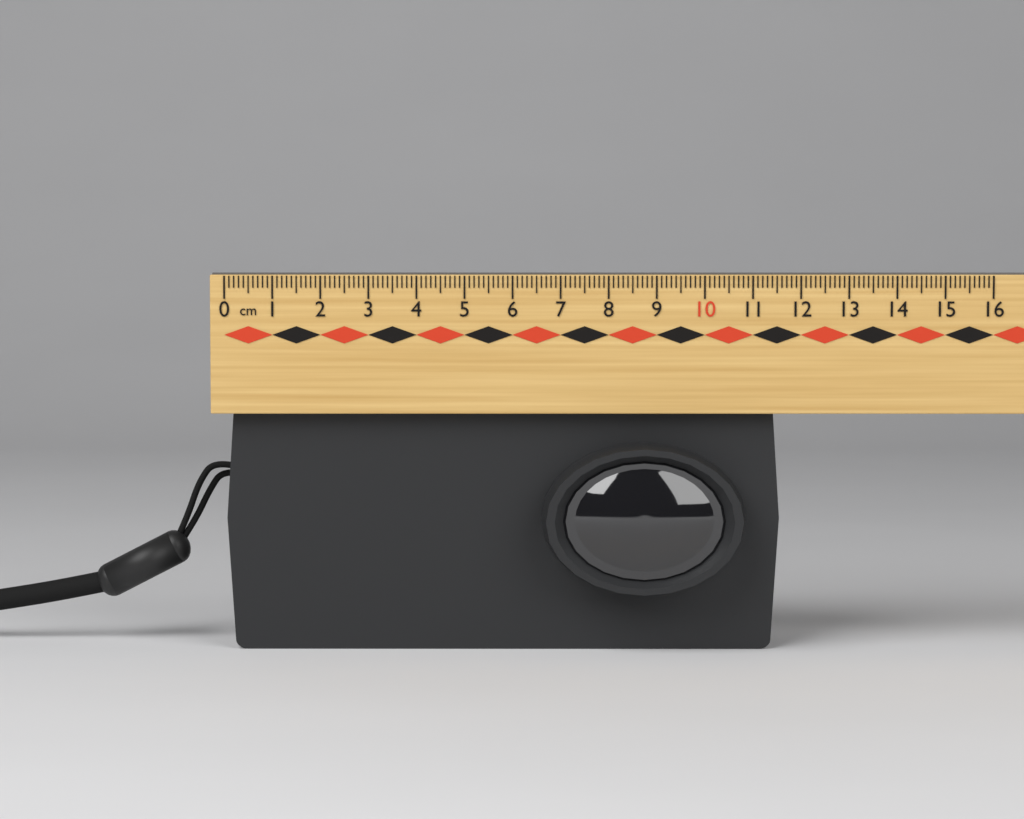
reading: 11.6 cm
